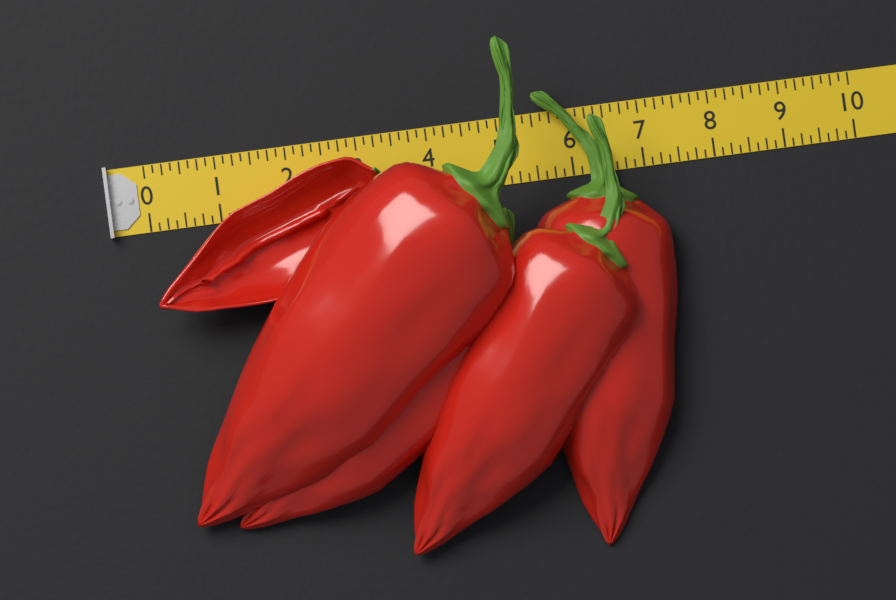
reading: 7.250 (no unit)
